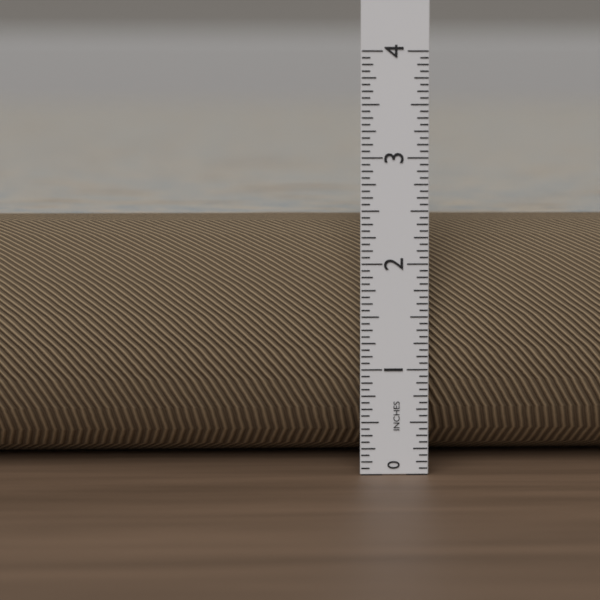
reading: 2.3750 in
